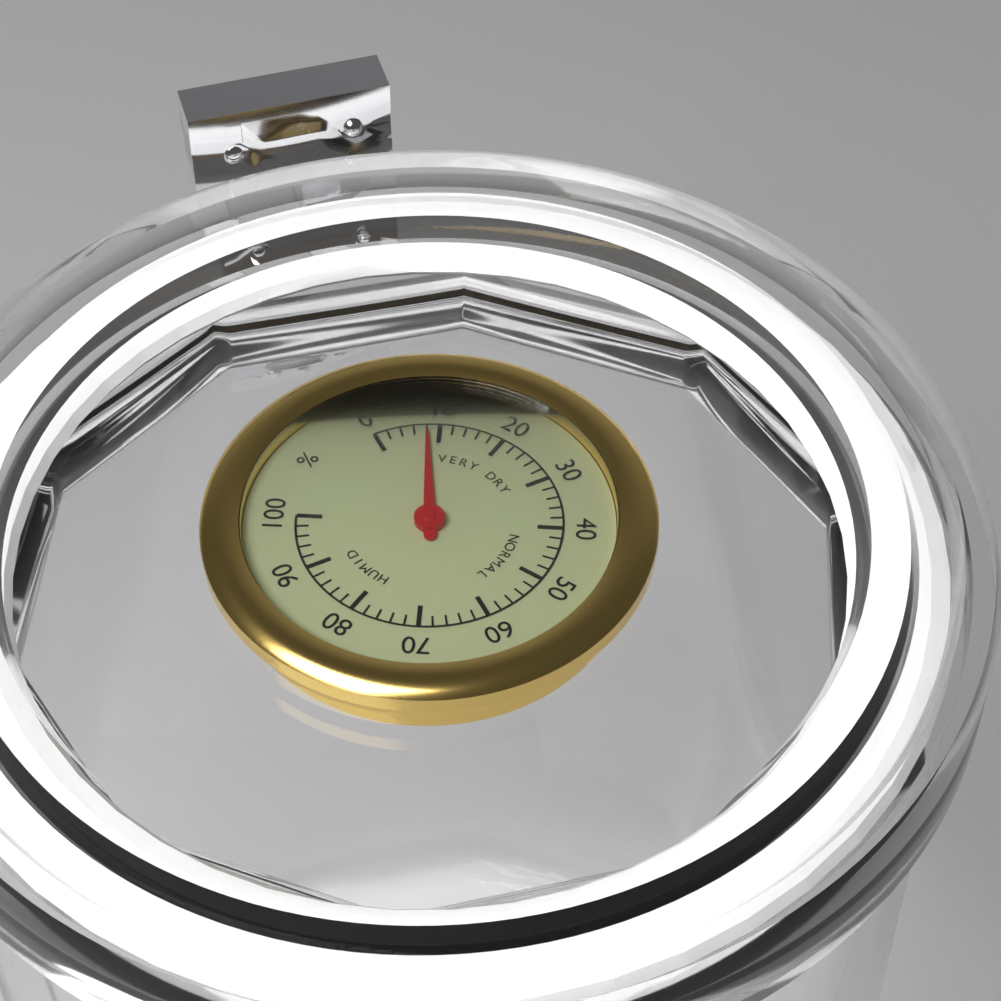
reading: 8 %
